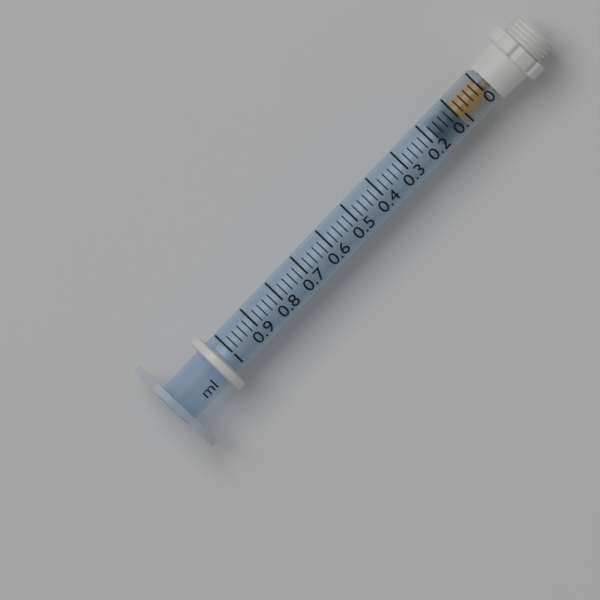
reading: 0.10 ml
